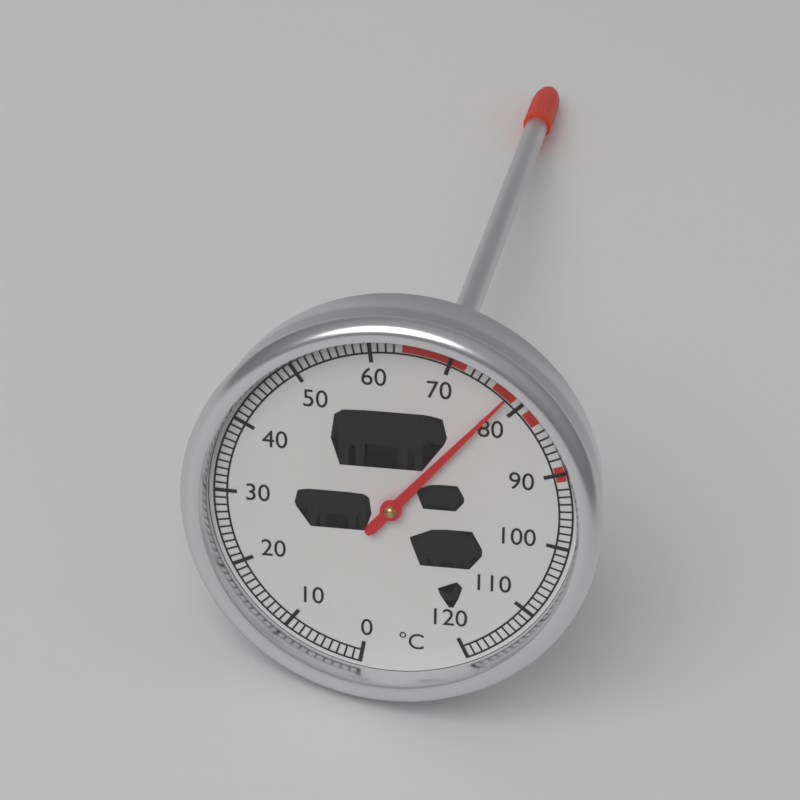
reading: 78 °C
